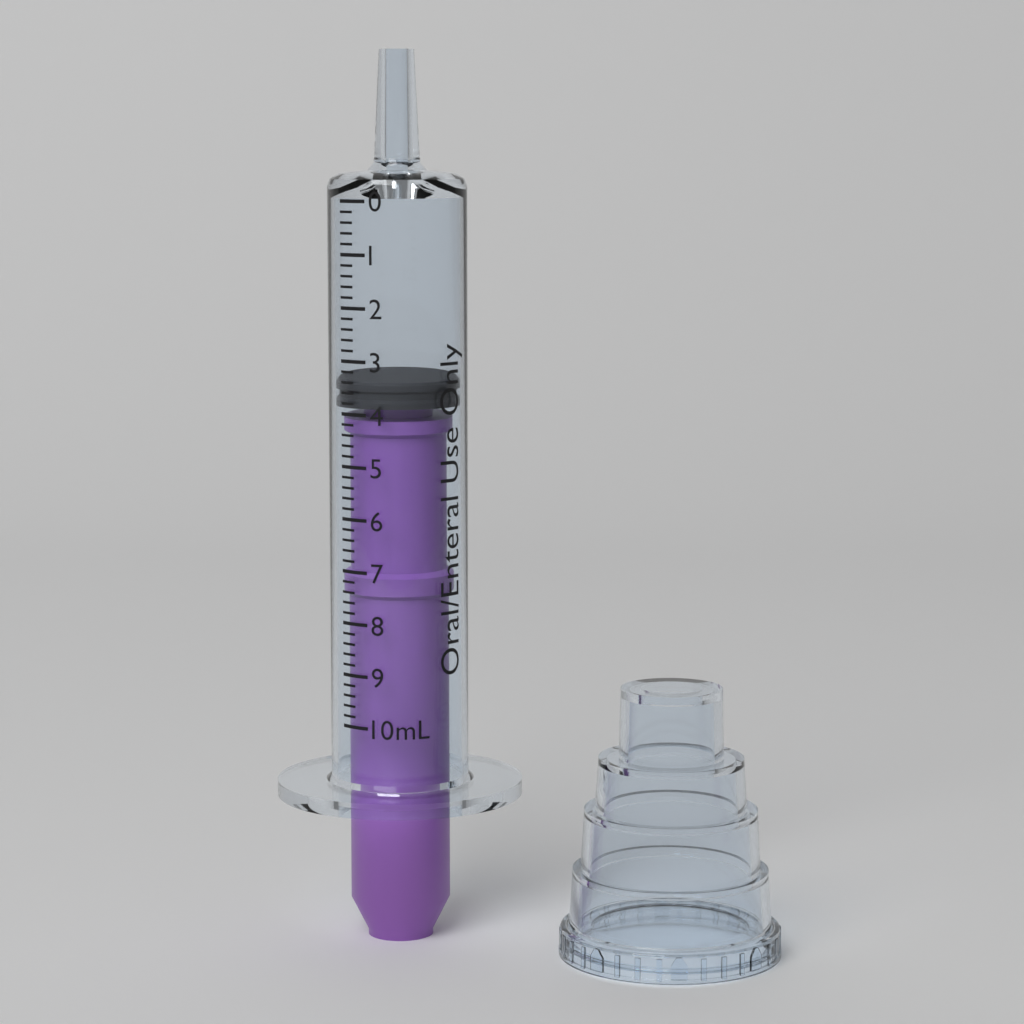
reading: 3.4 mL
